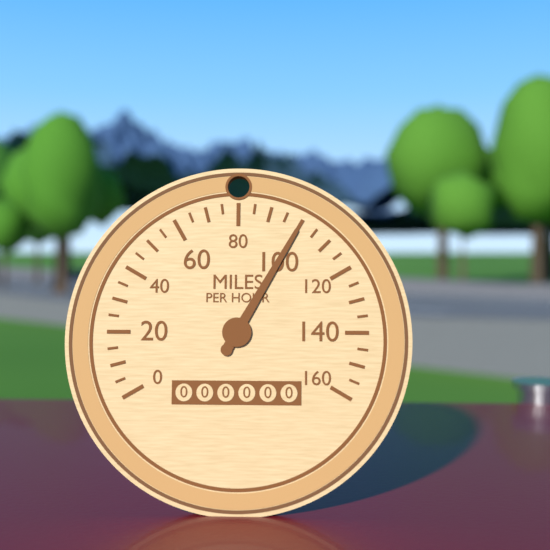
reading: 100 mph
